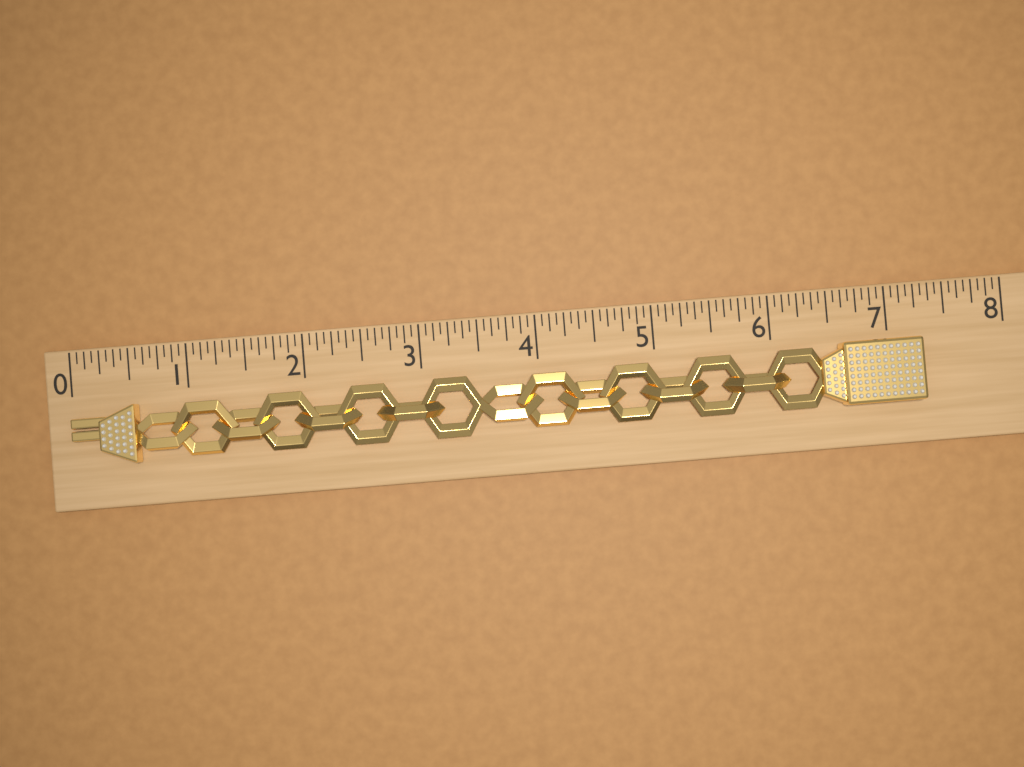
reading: 7.2500 (no unit)
